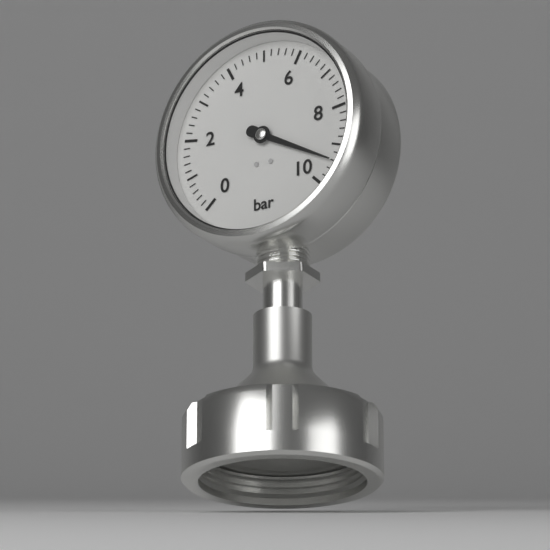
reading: 9.4 bar
